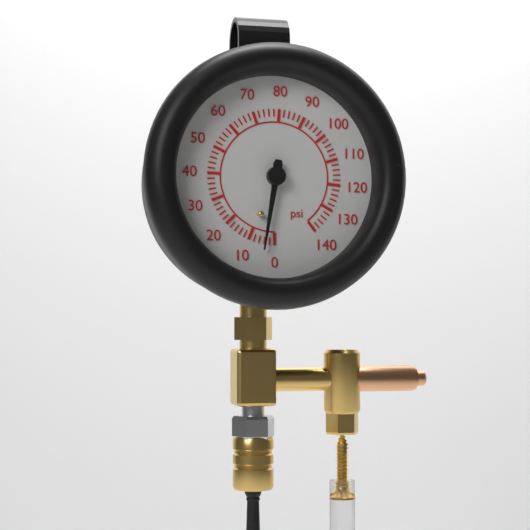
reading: 4 psi
